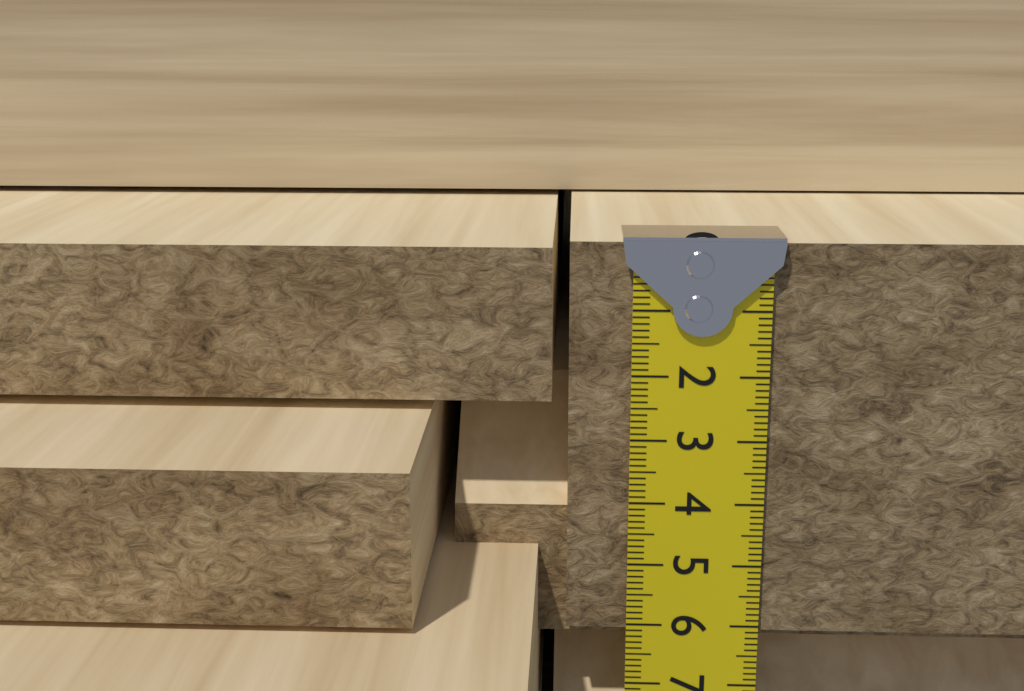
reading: 6.1 cm
